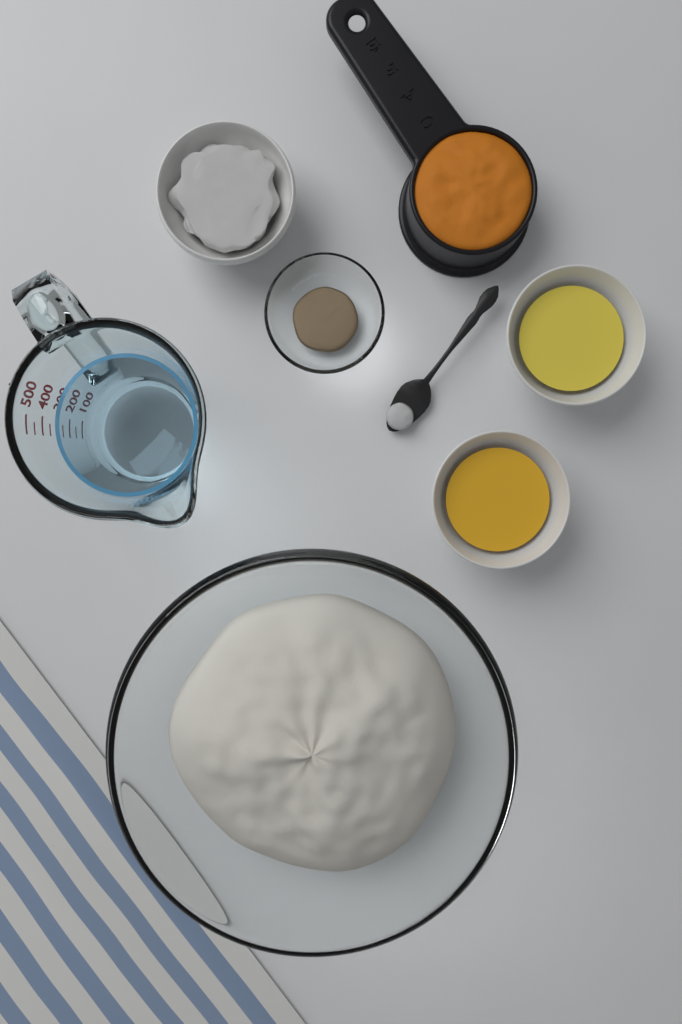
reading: 350 ml
